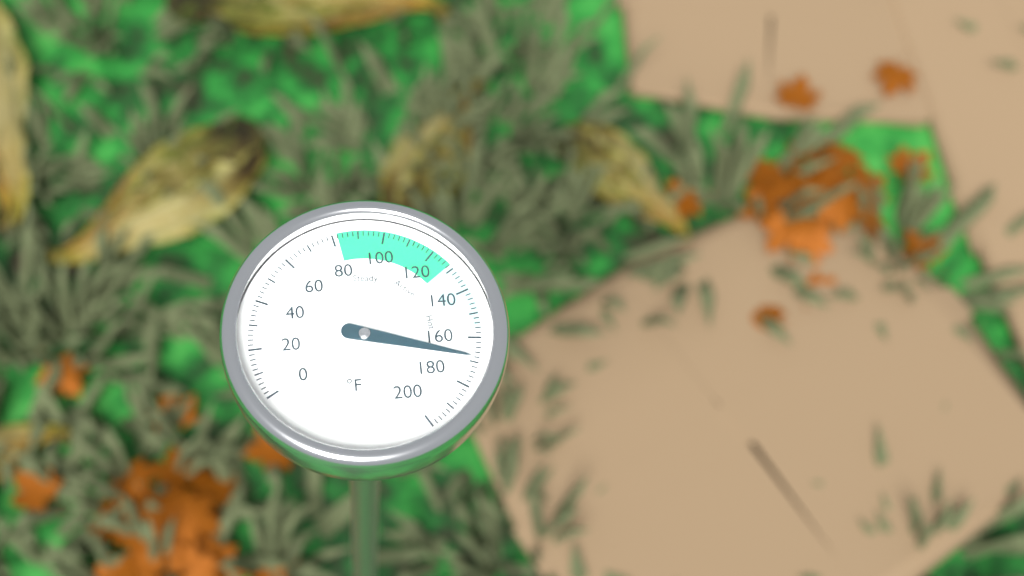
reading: 168 °F
